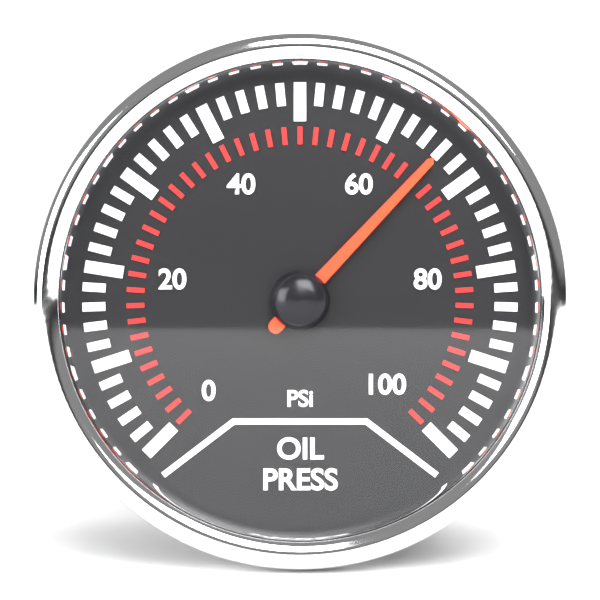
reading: 66 psi
